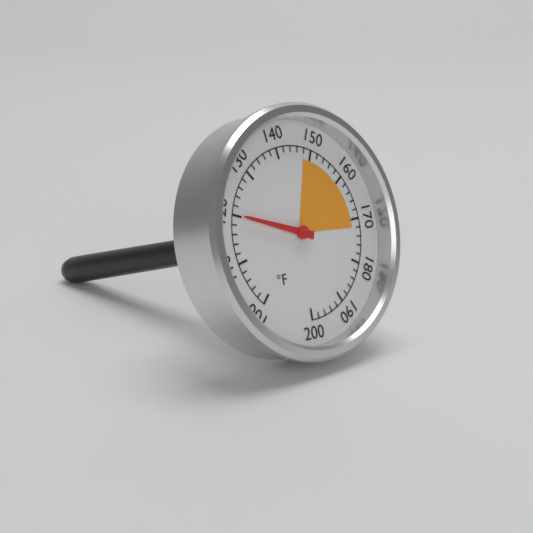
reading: 120 °F
